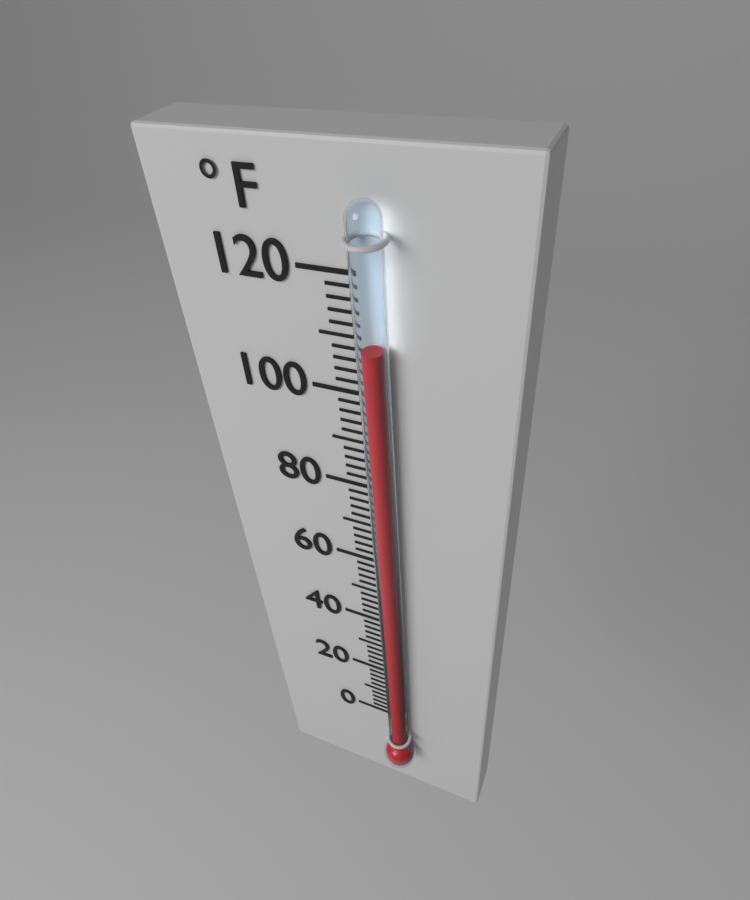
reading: 110 °F
